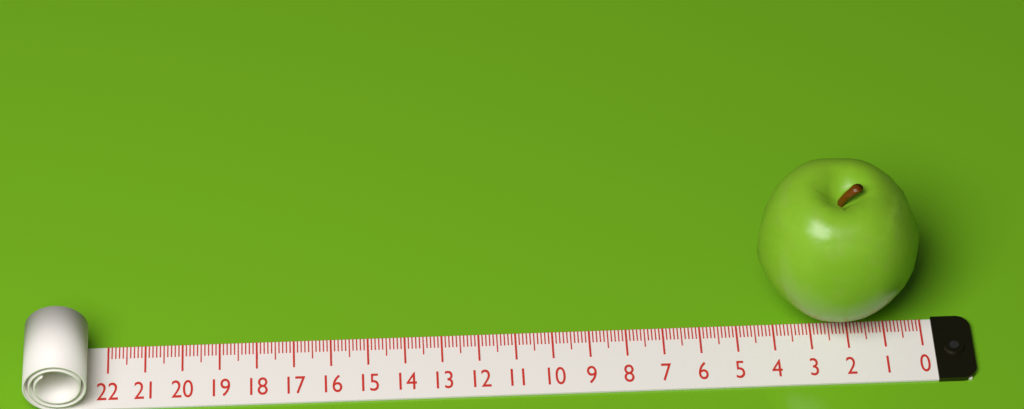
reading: 4.4 (no unit)
